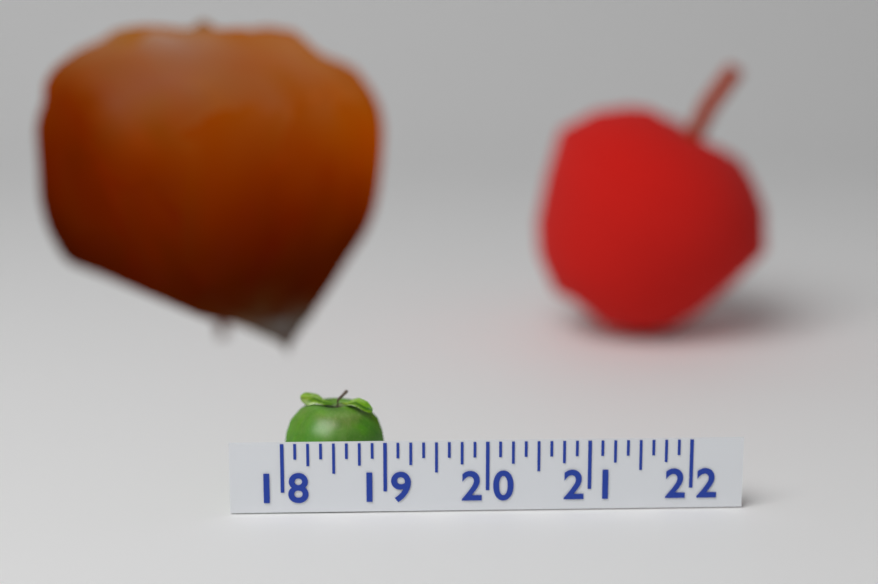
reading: 19.000 (no unit)
